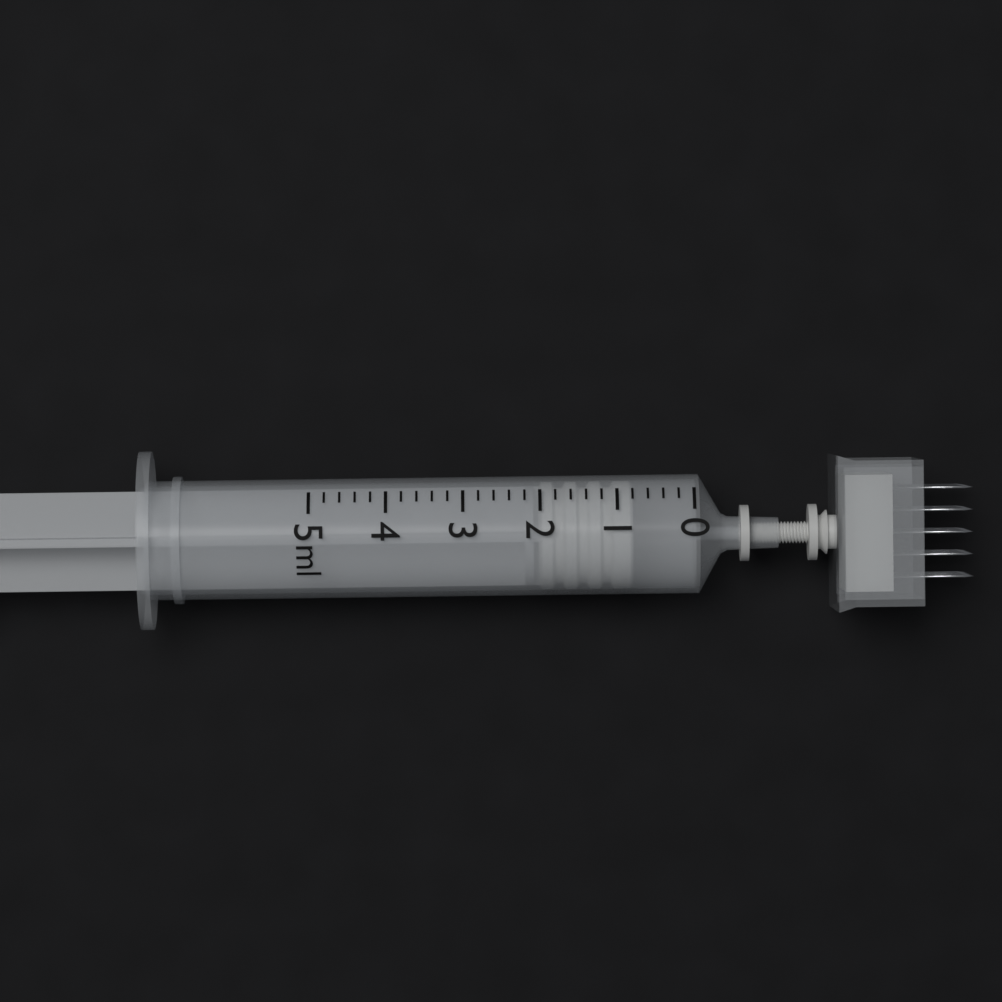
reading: 0.8 ml
